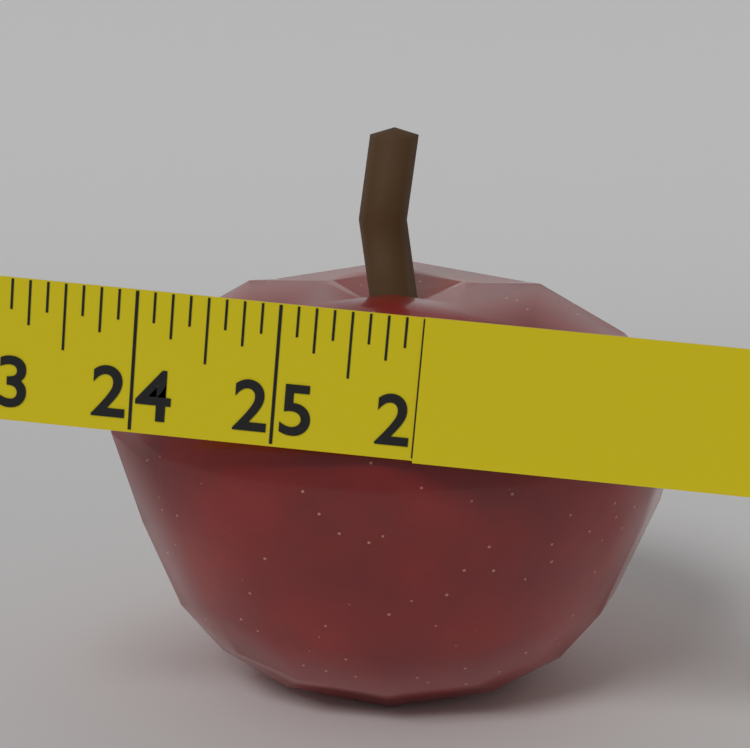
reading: 26.000 in
